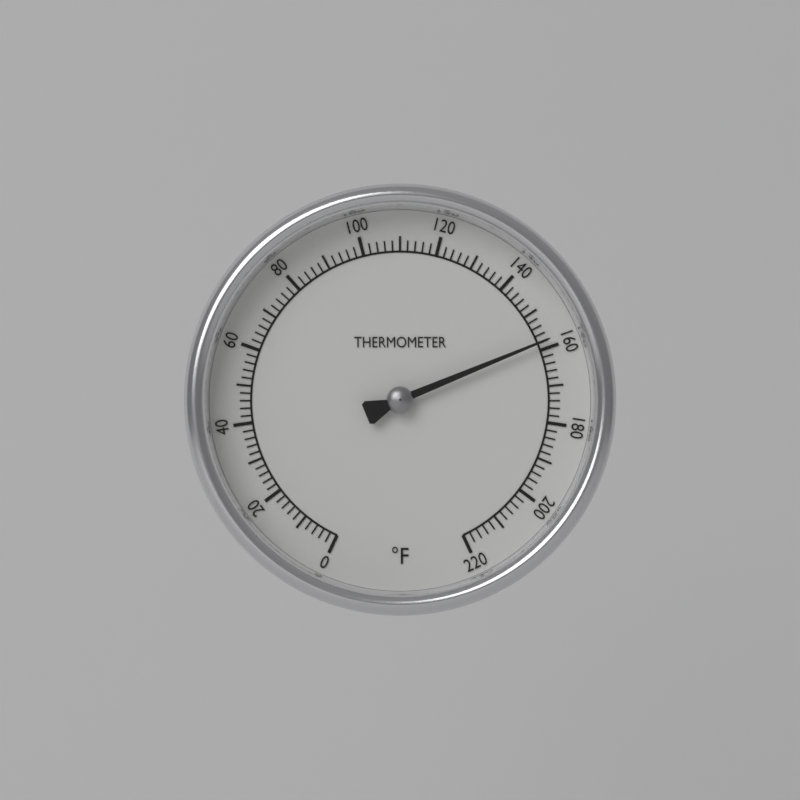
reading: 158 °F
